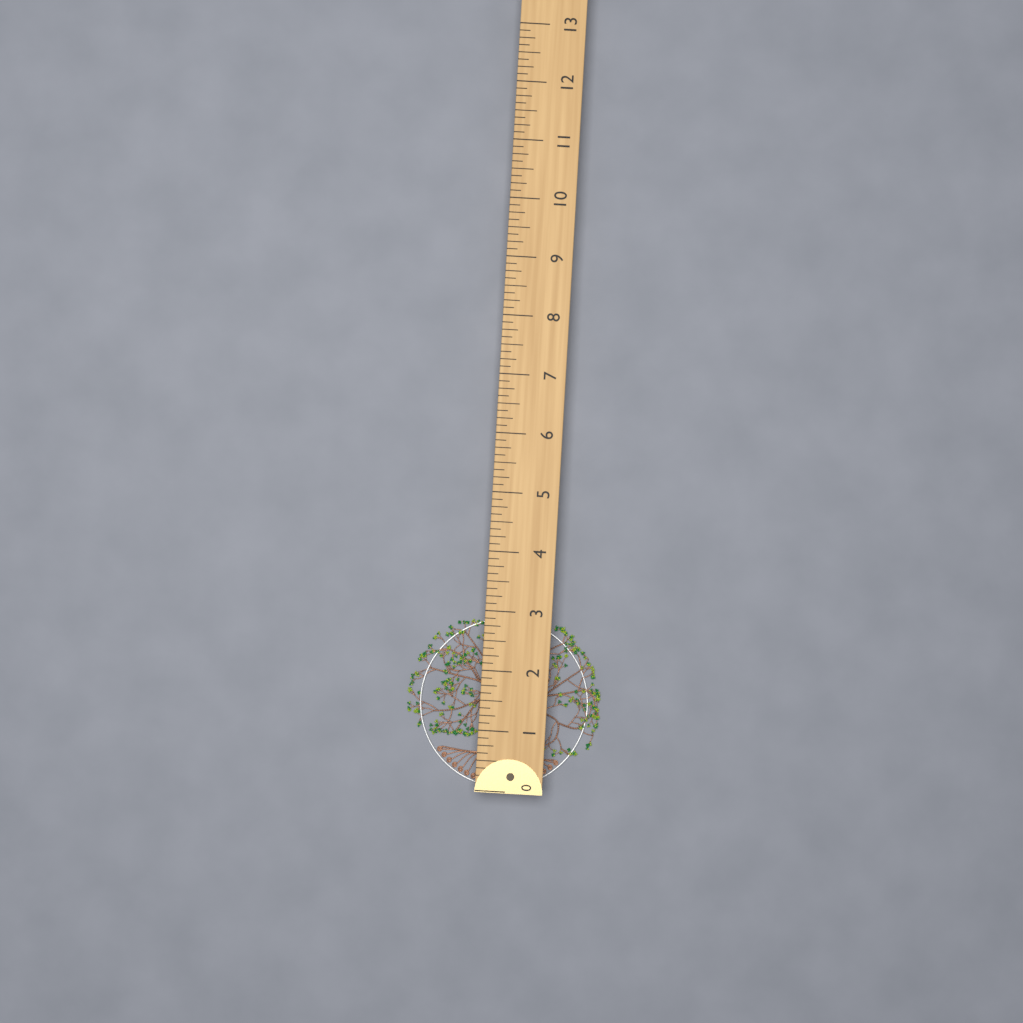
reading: 2.875 (no unit)
